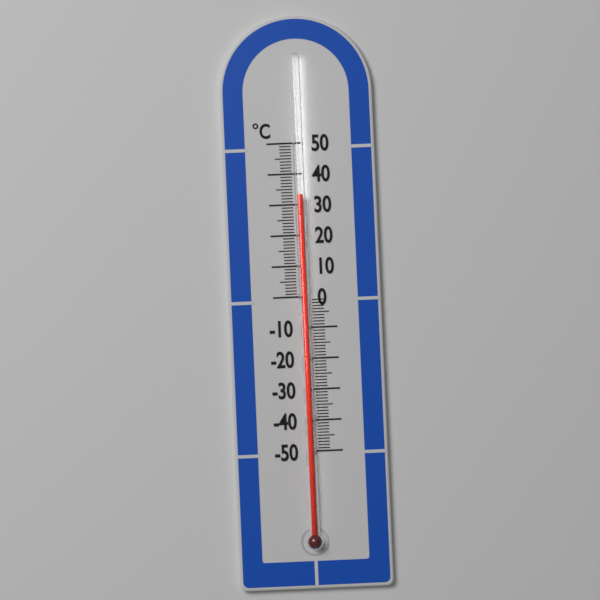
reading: 33 °C
